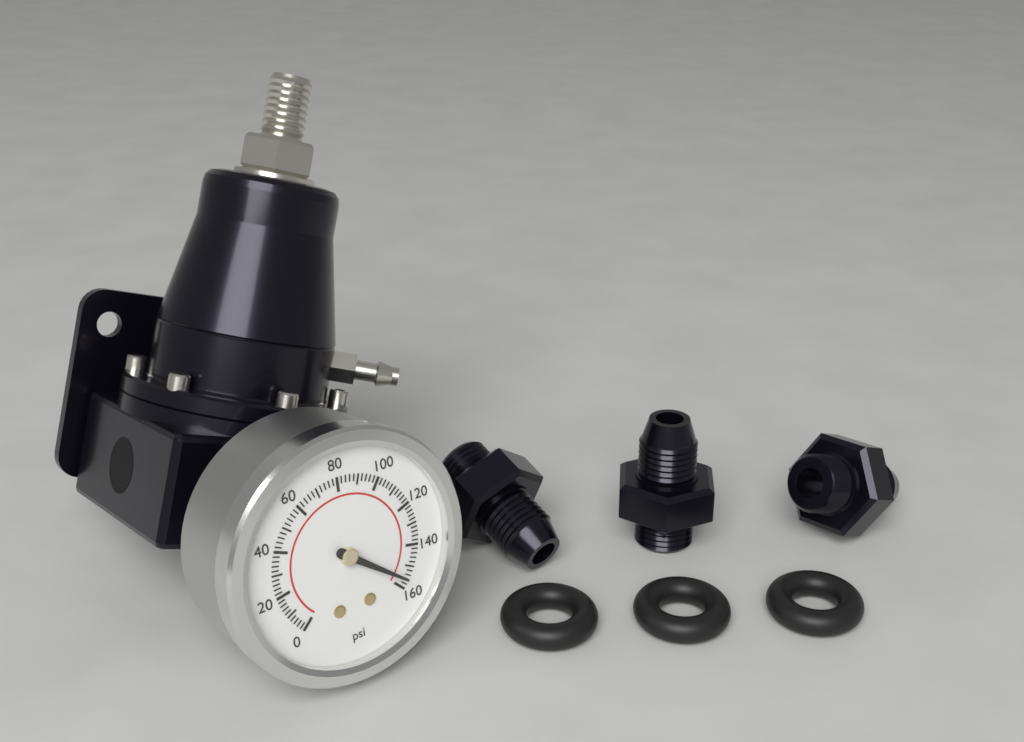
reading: 156 psi
